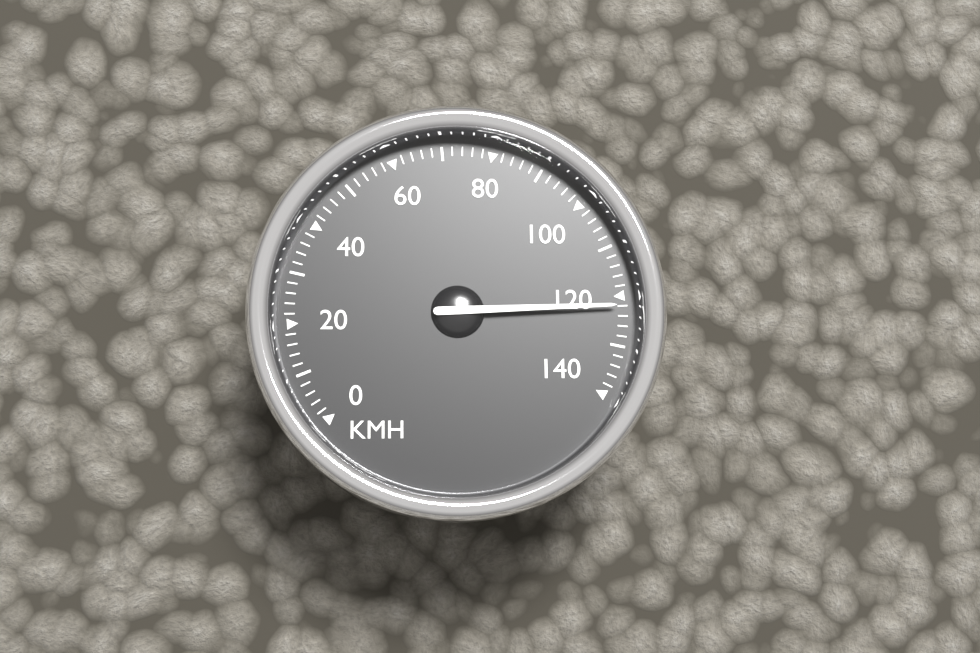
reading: 122 km/h
